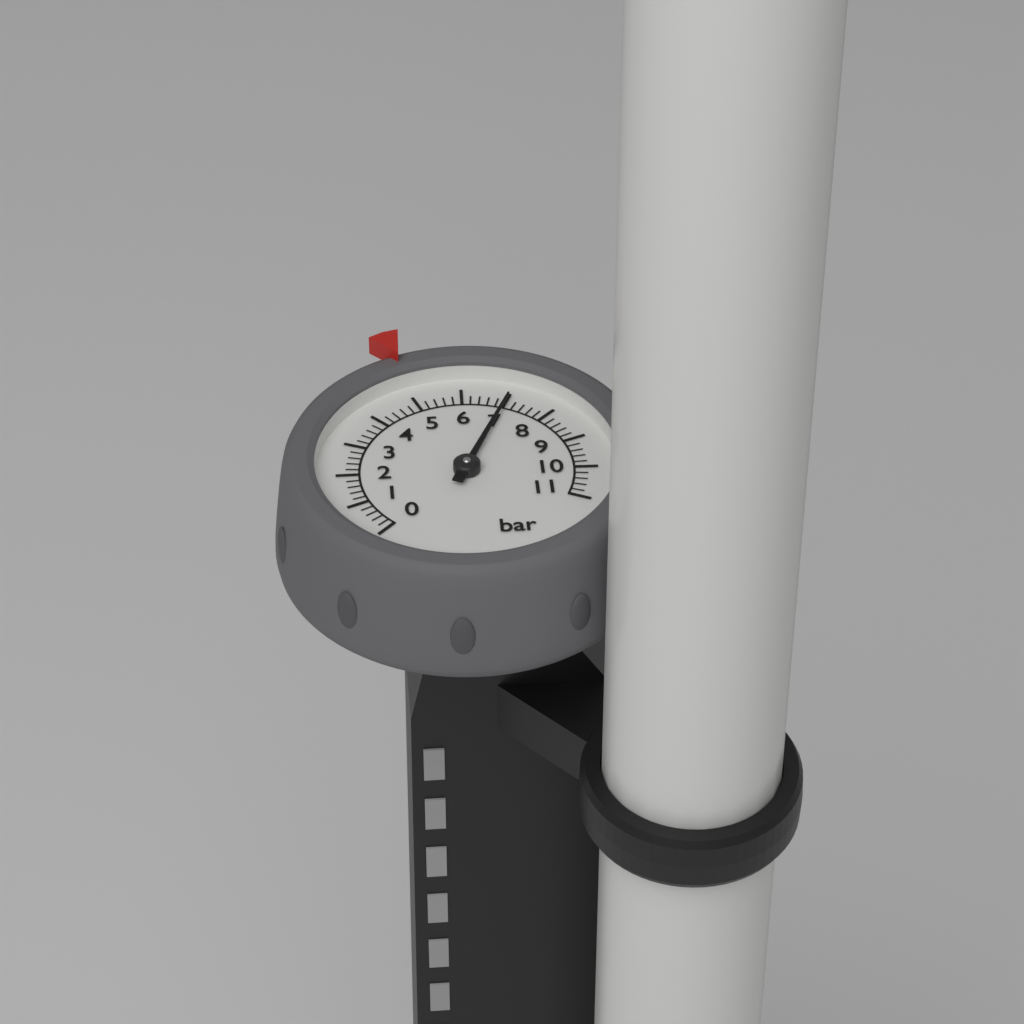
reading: 7.0 bar
